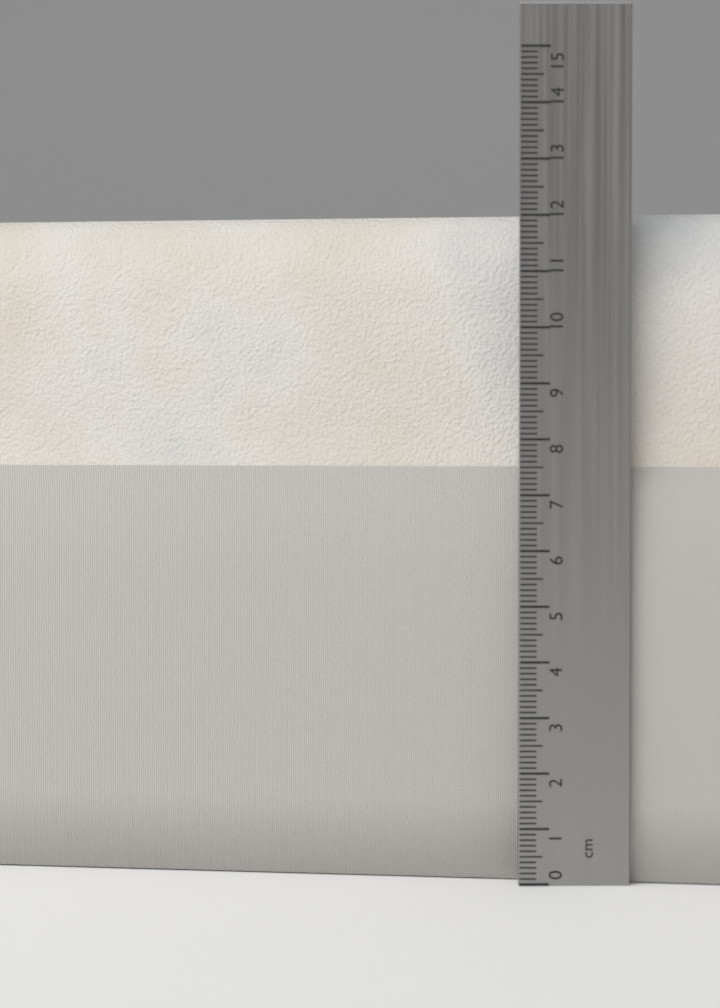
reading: 12.1 cm
